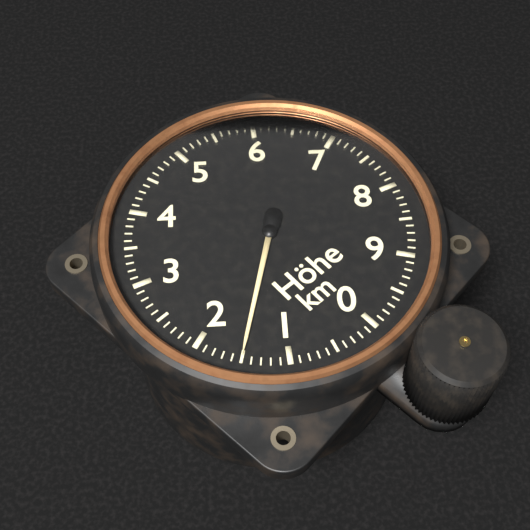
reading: 1.5 km
